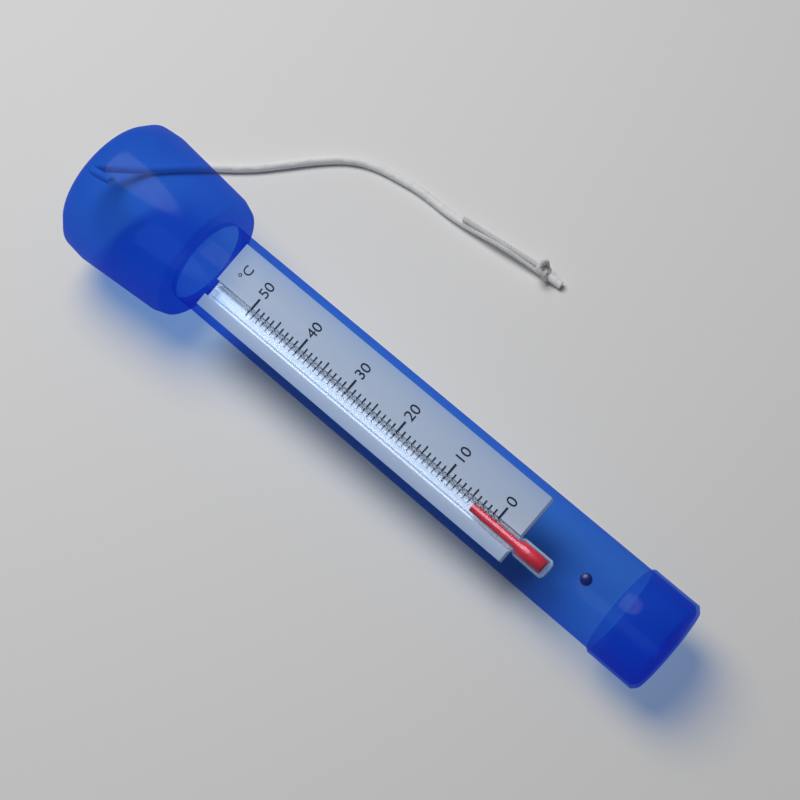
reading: 4 °C
